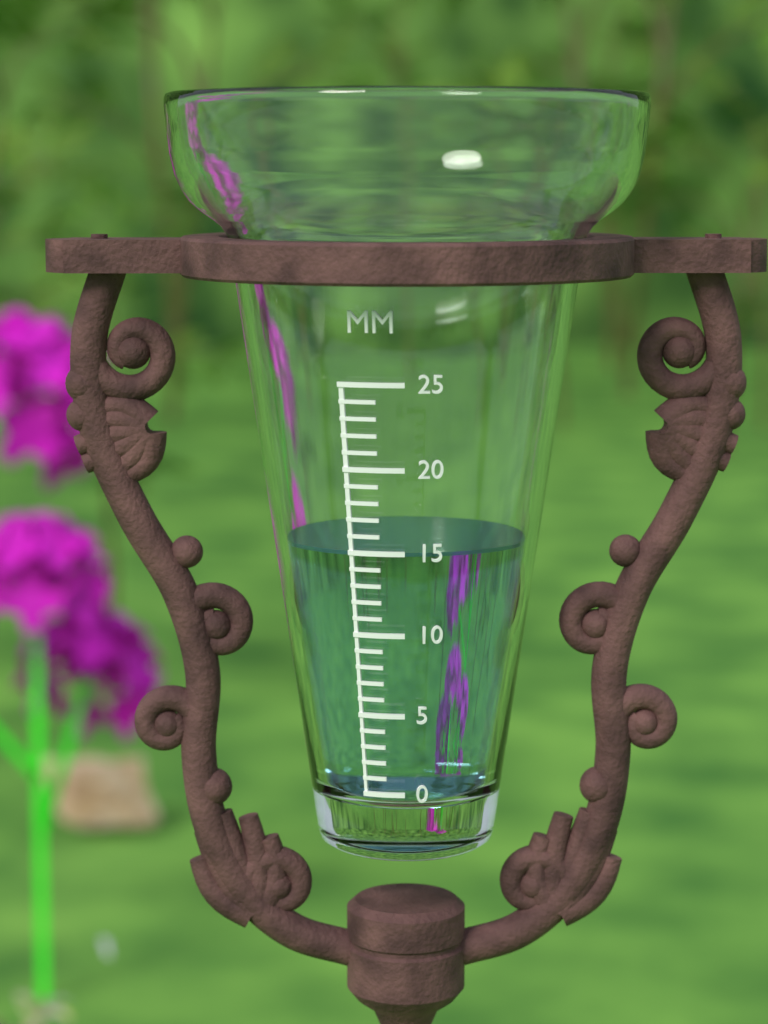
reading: 15 mm
